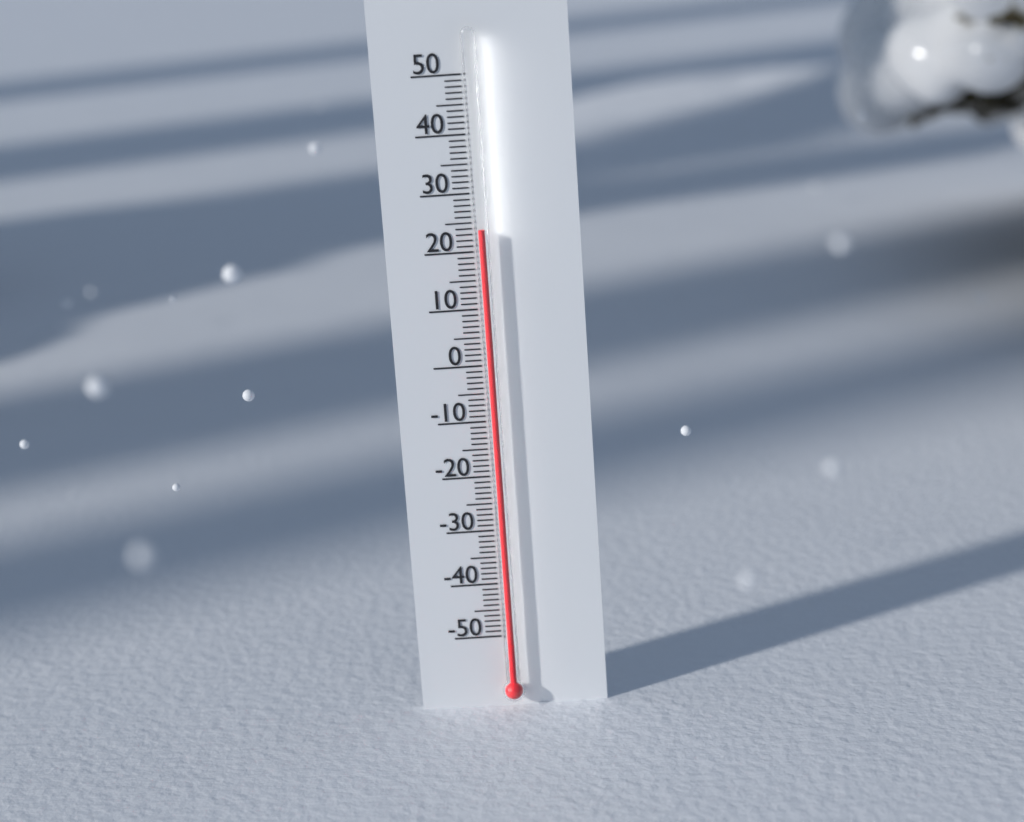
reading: 24 (no unit)
